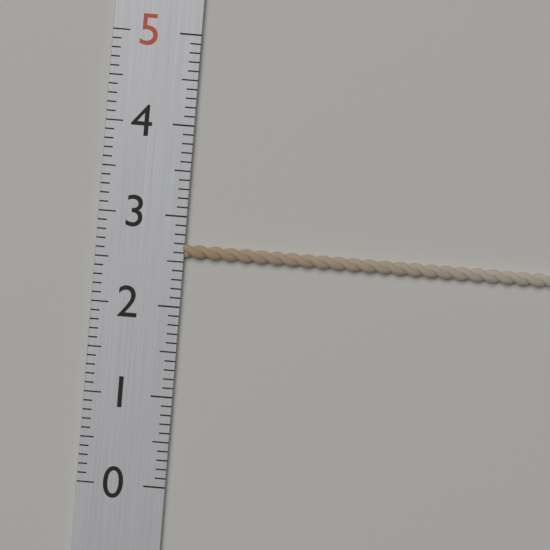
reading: 2.7 (no unit)
